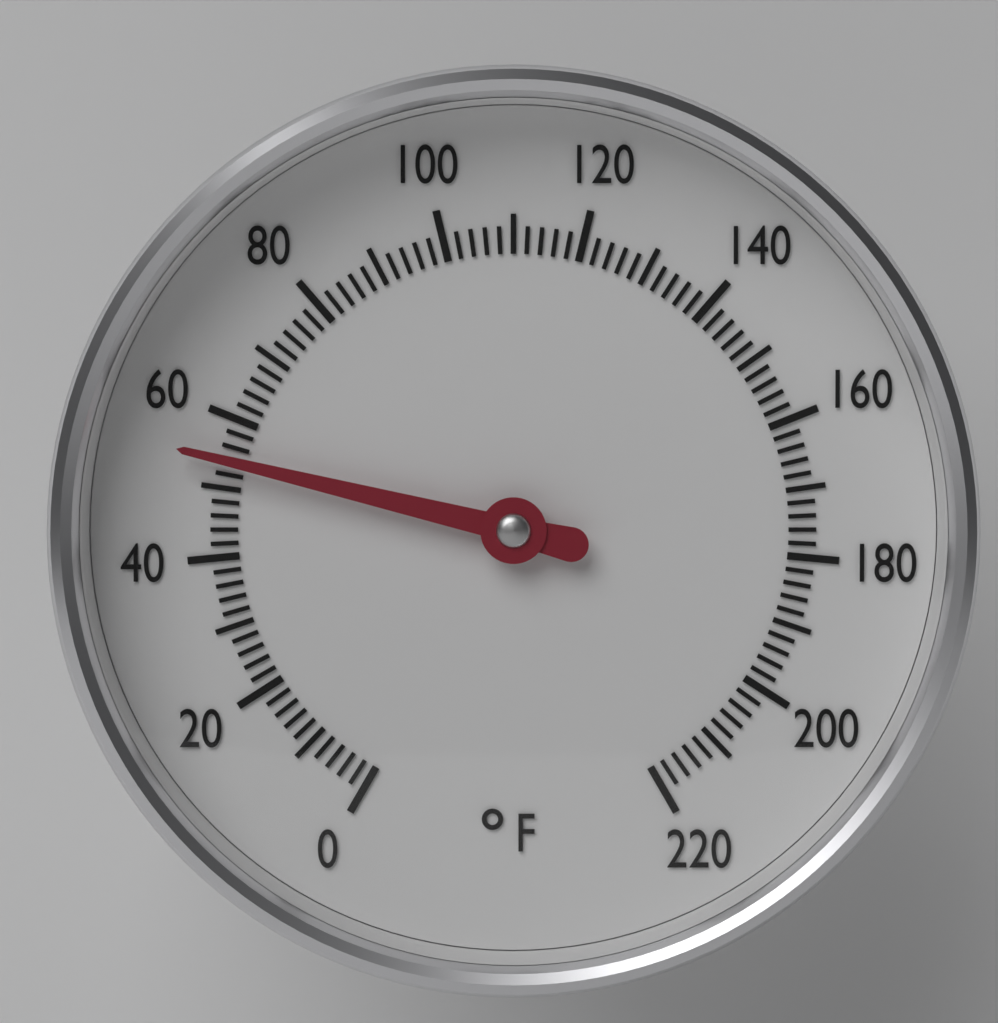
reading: 54 °F
